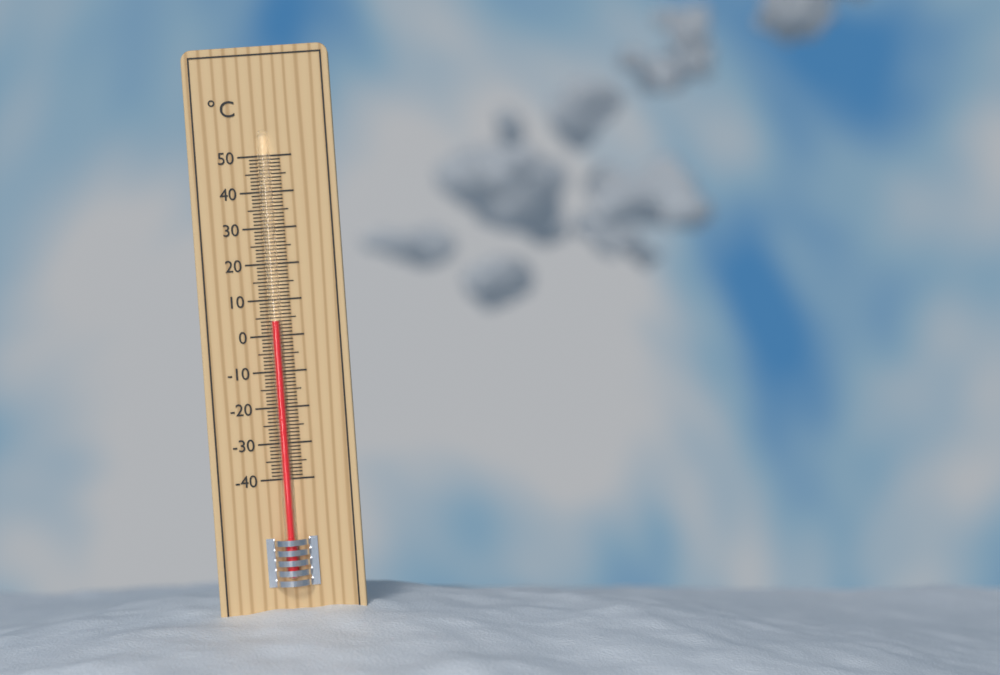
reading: 4 °C
